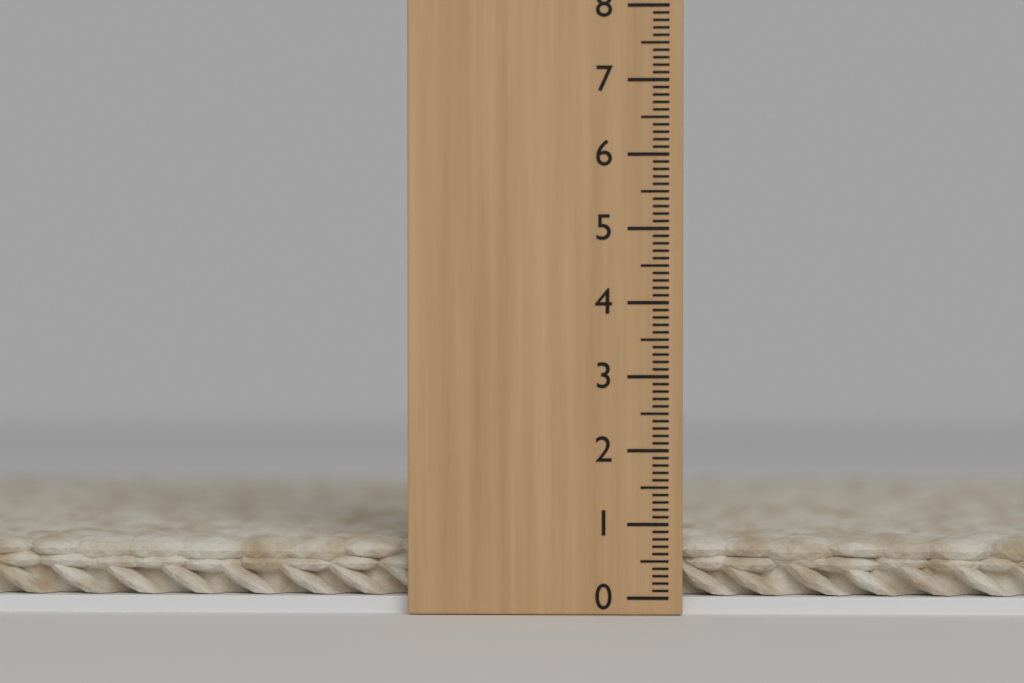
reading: 0.8 (no unit)
